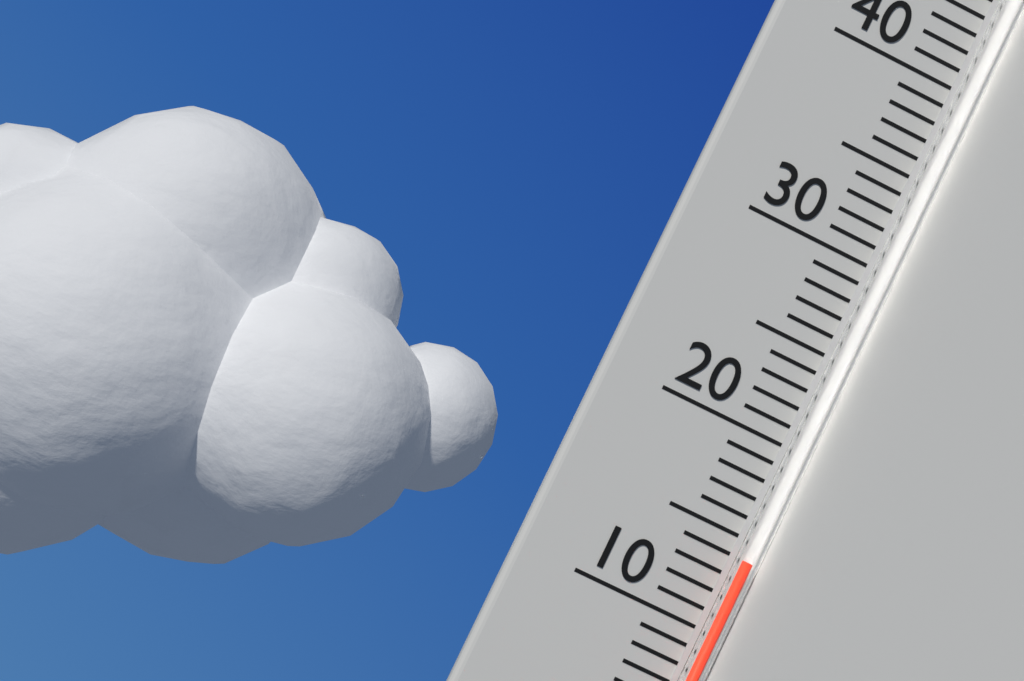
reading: 14 °C
